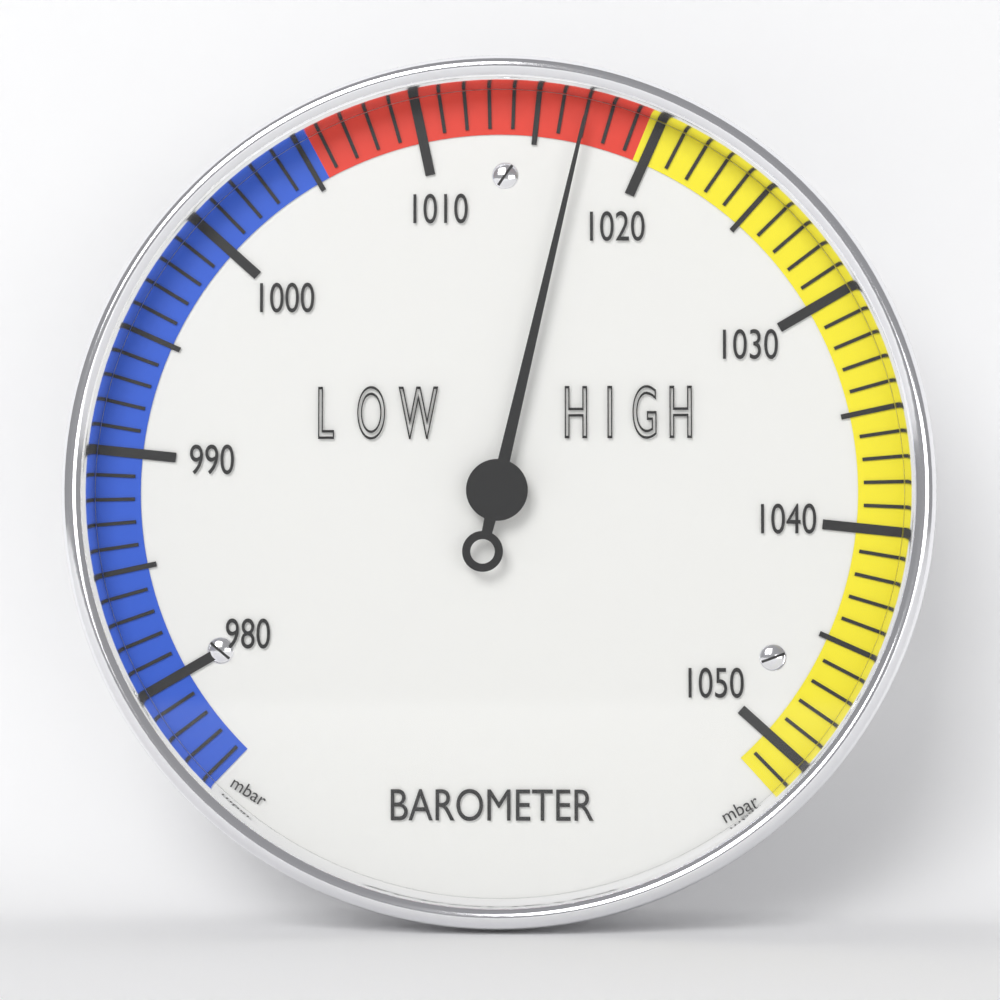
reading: 1017 mbar
